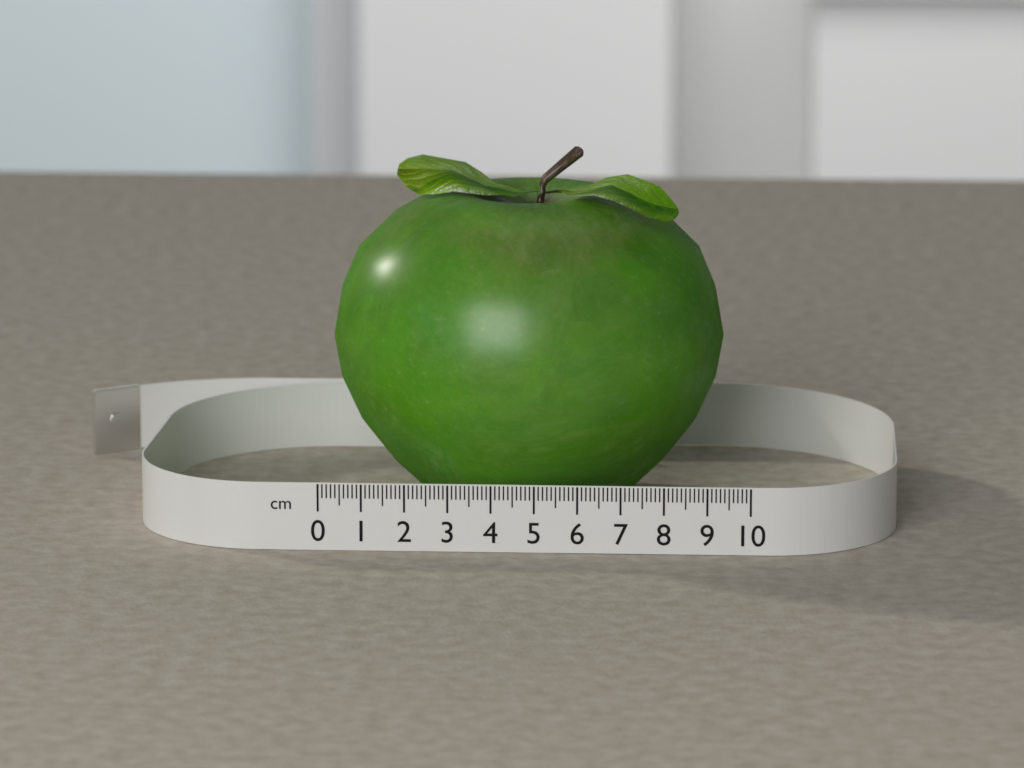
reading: 9.3 cm
